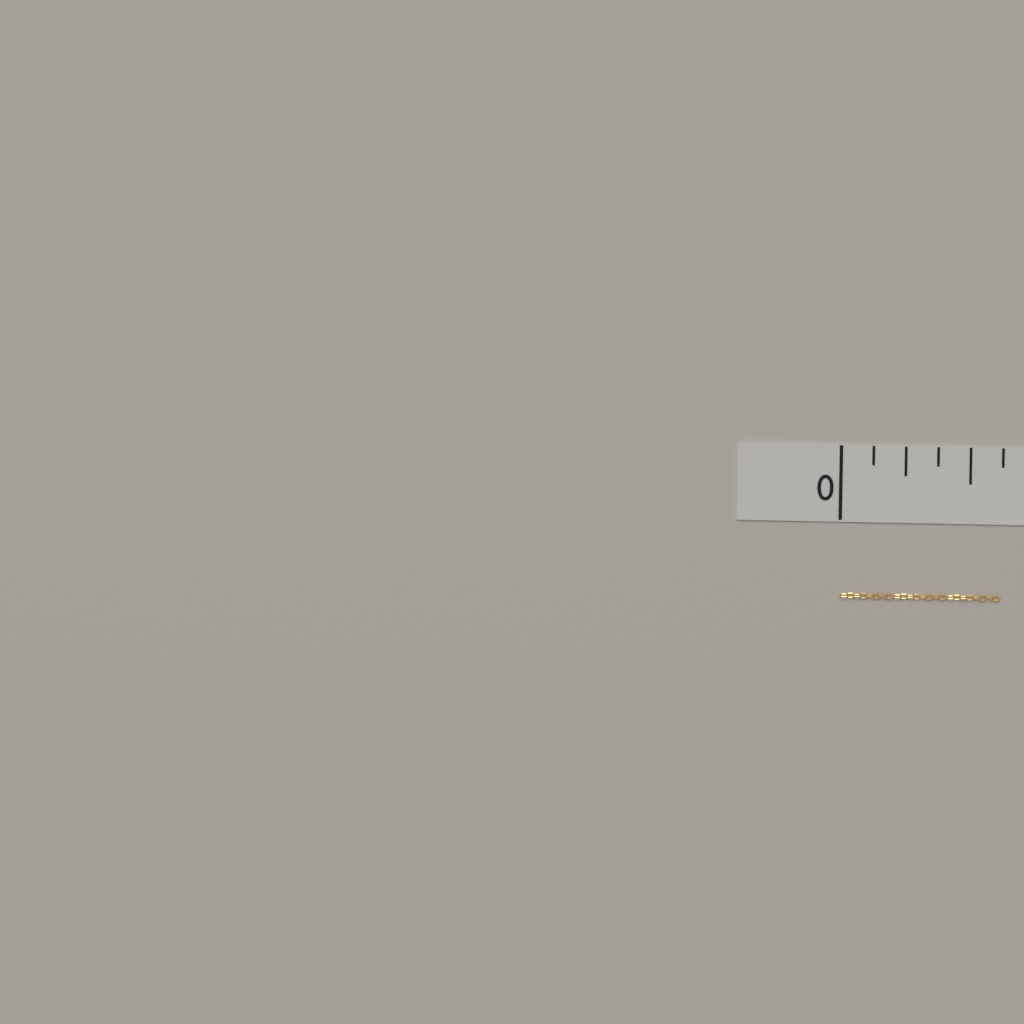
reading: 0.625 in
